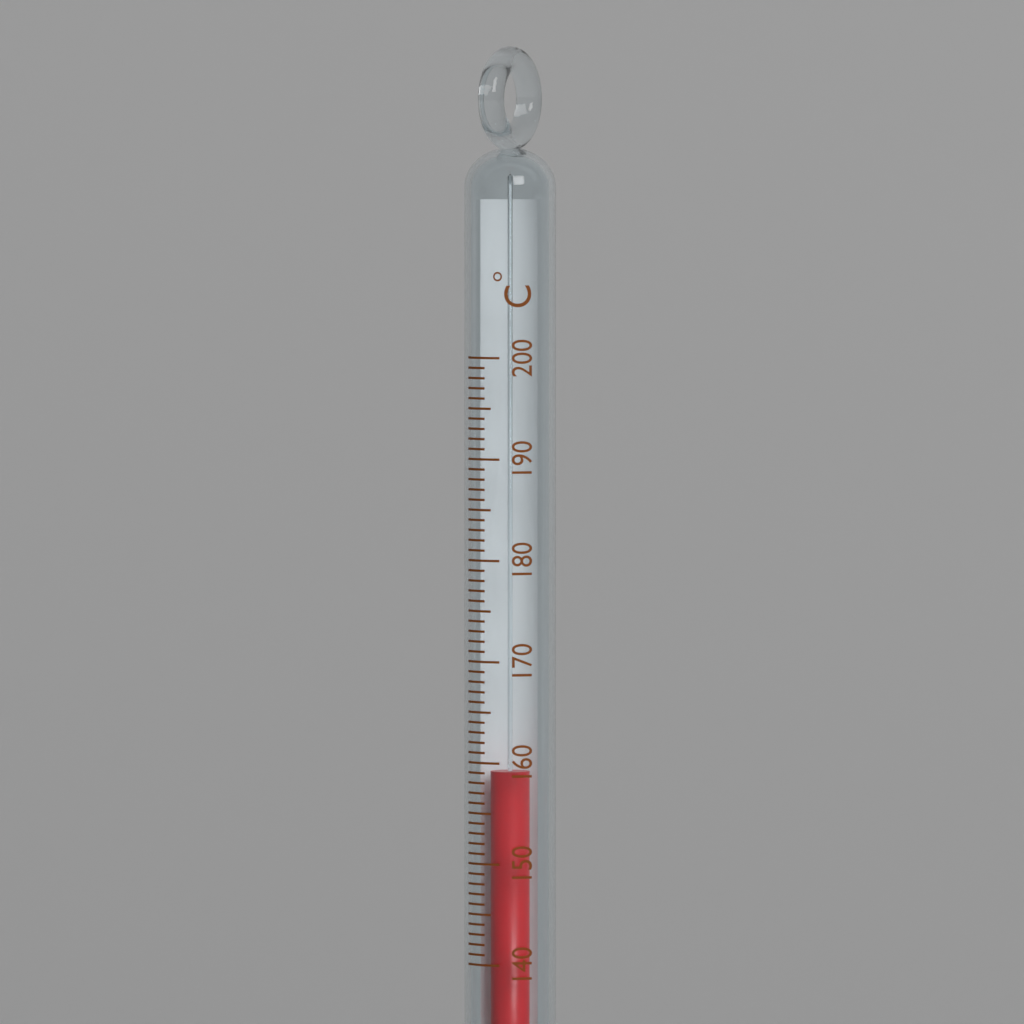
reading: 159 °C
